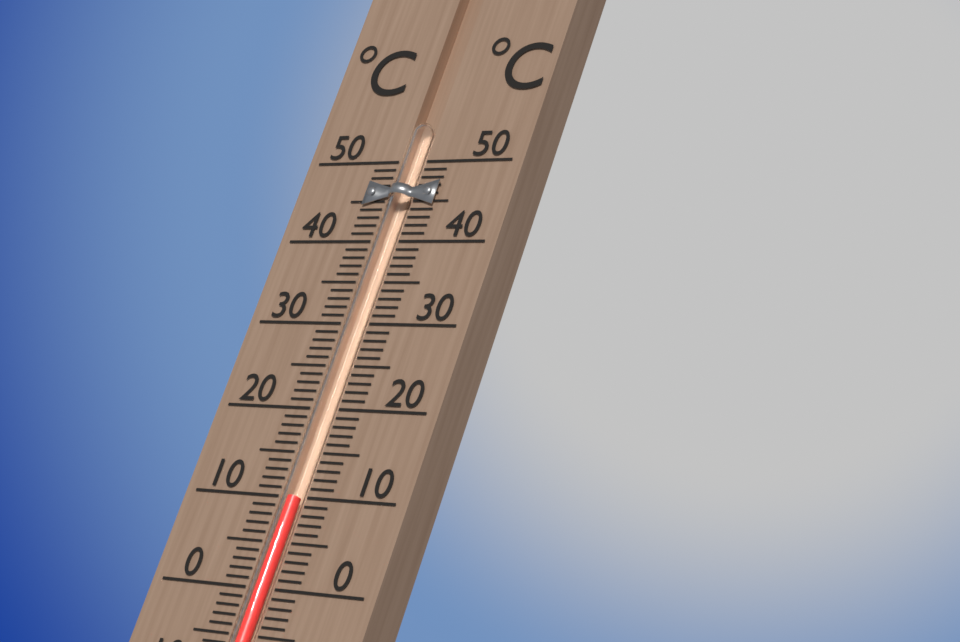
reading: 10 °C
